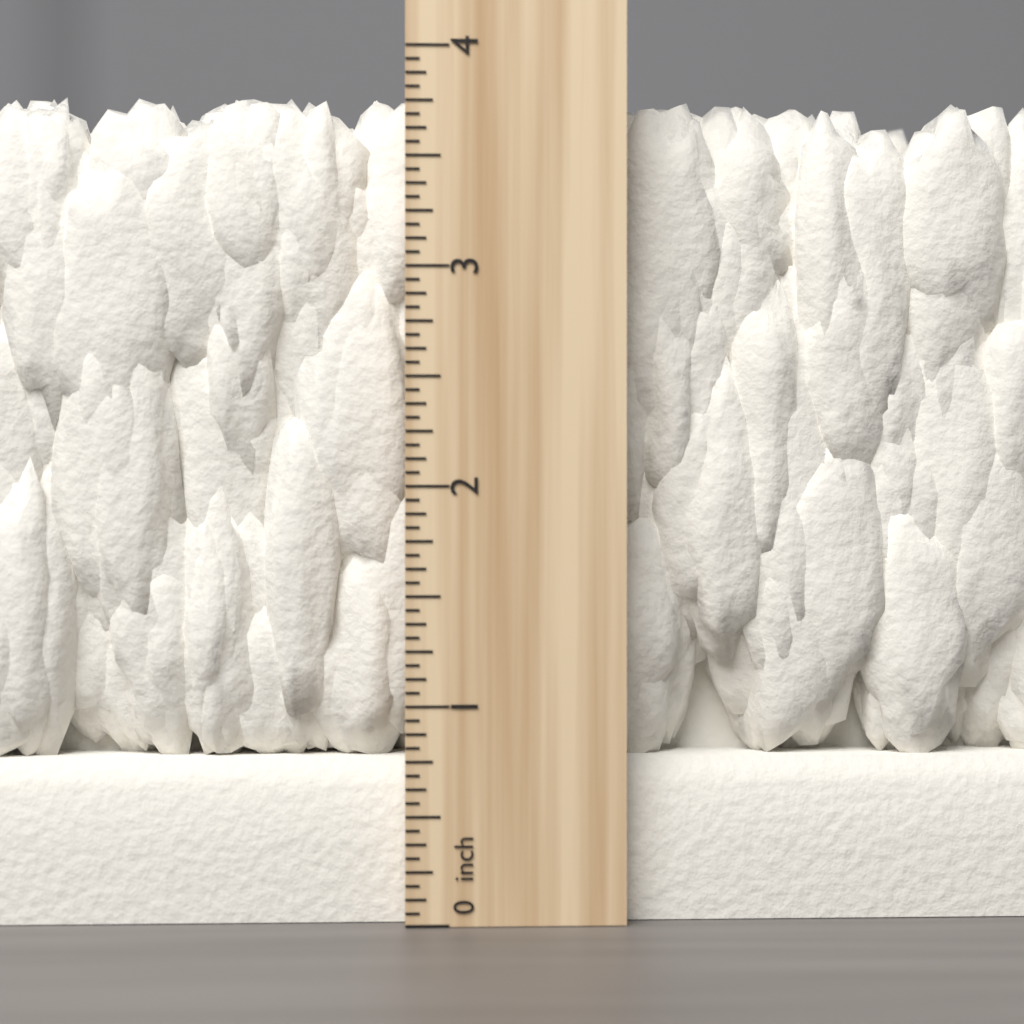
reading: 3.8125 inch
